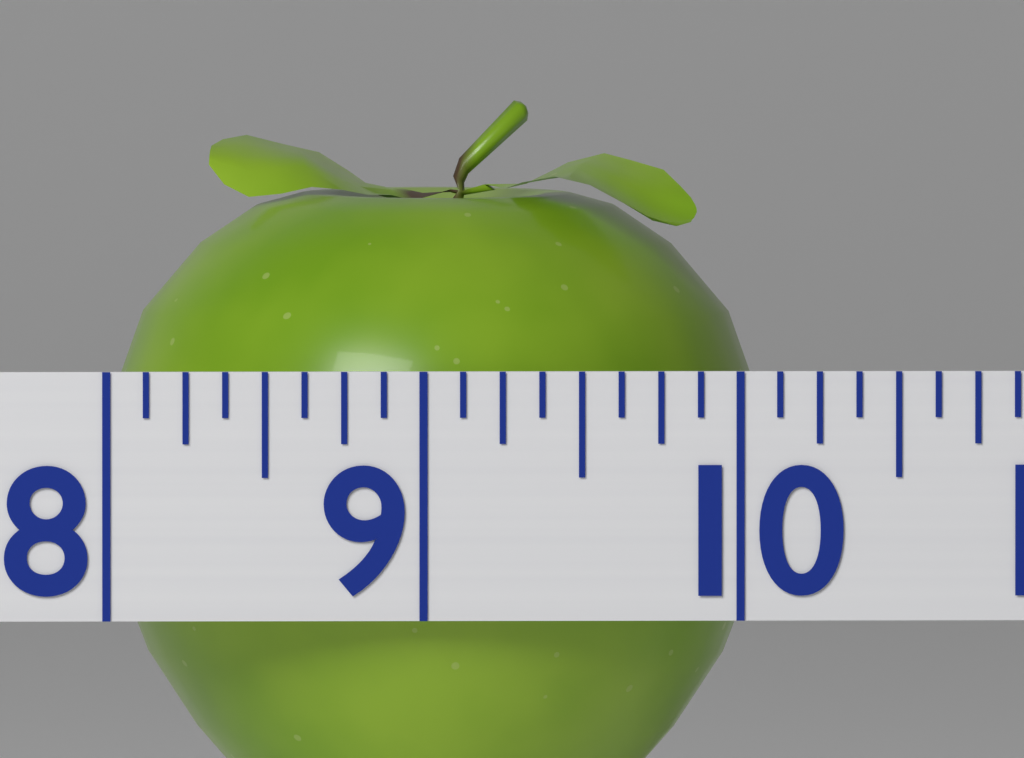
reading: 10.125 (no unit)
